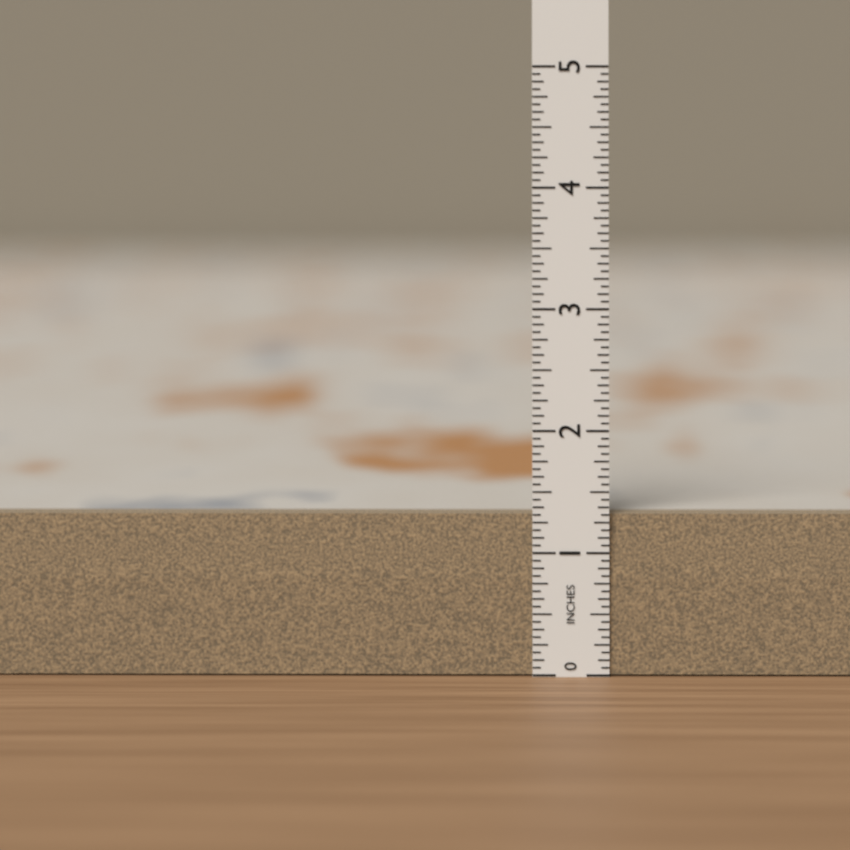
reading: 1.3125 in
